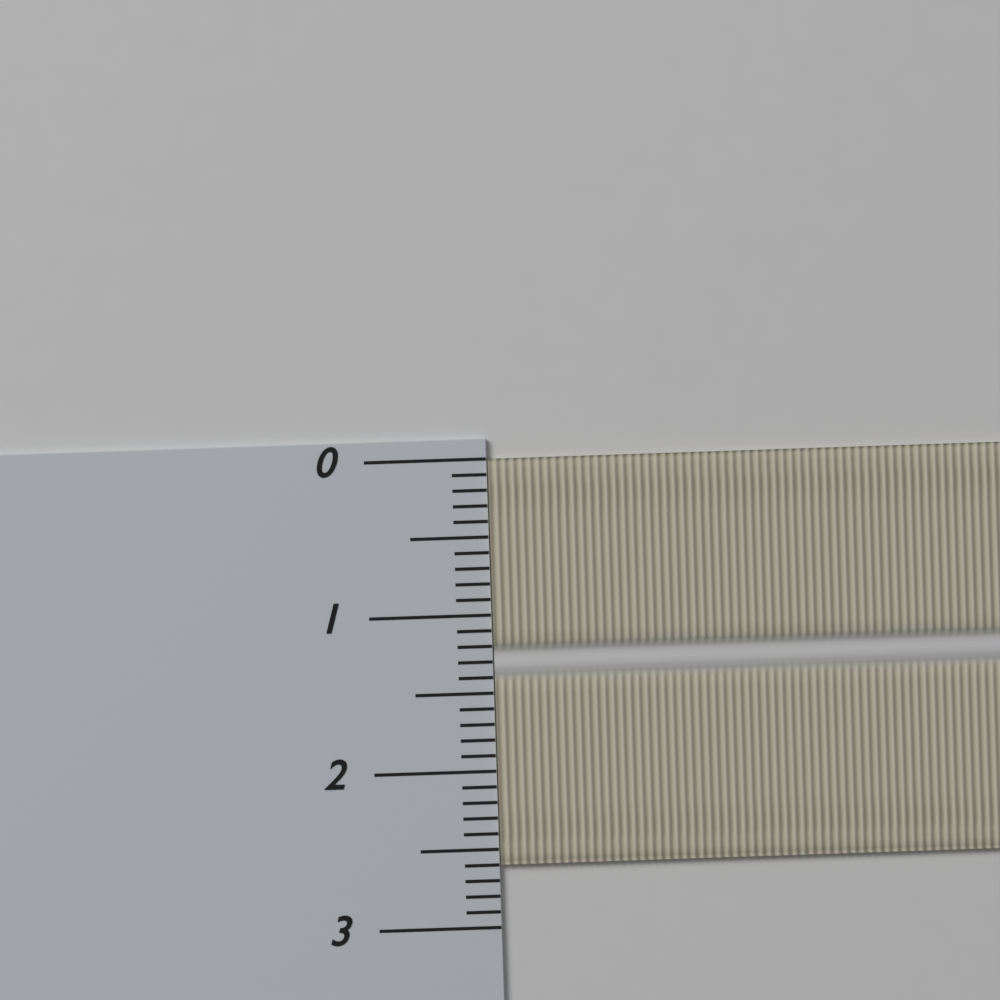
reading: 2.6 (no unit)
